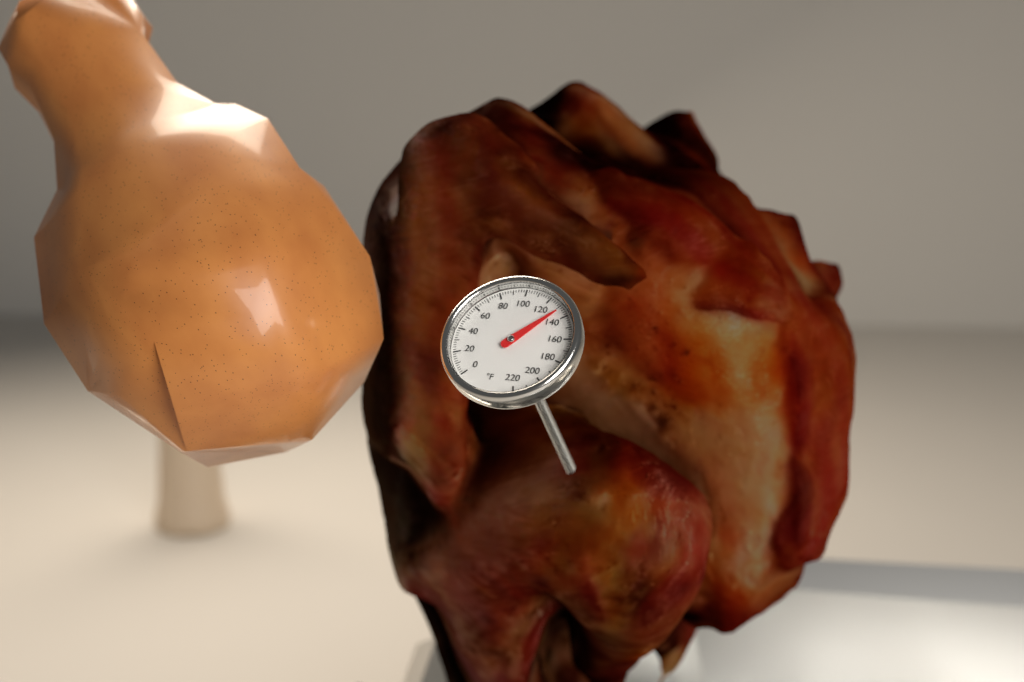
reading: 132 °F
